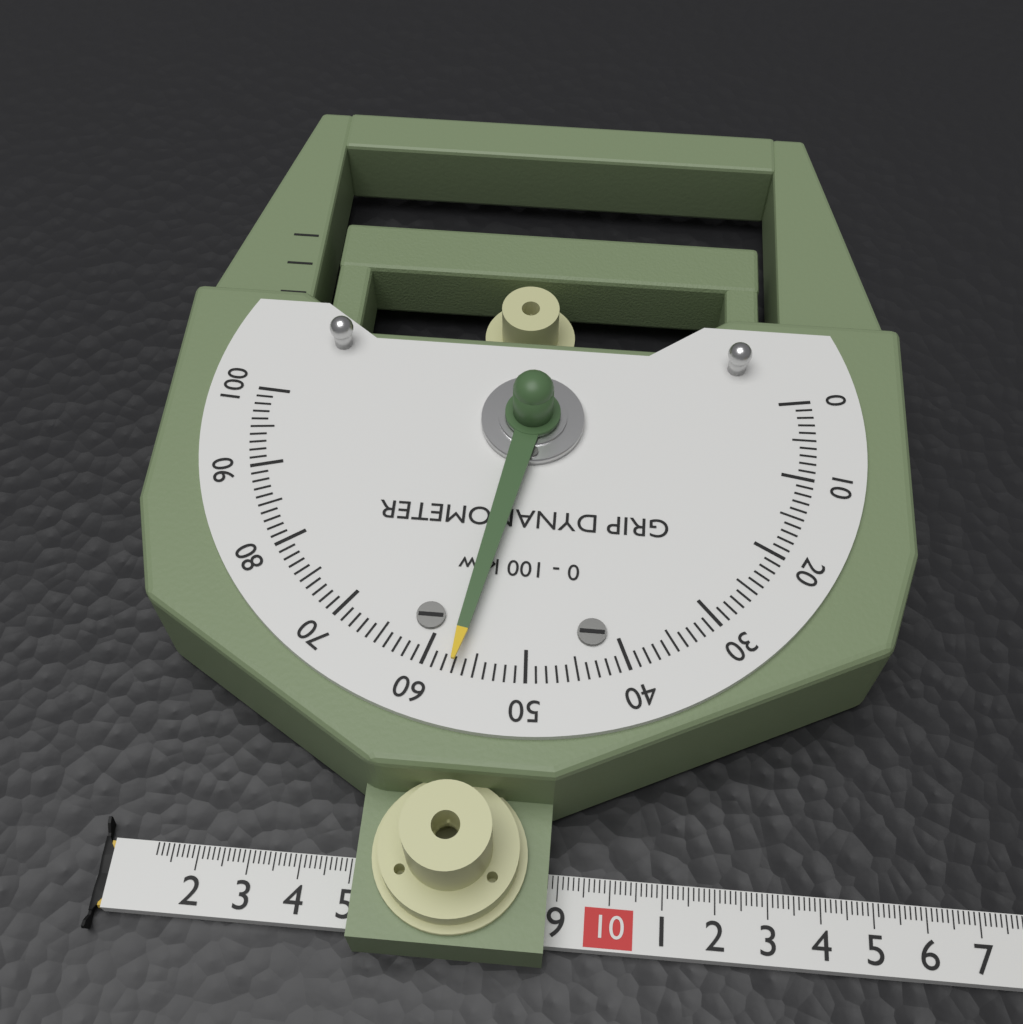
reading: 57 kgw
